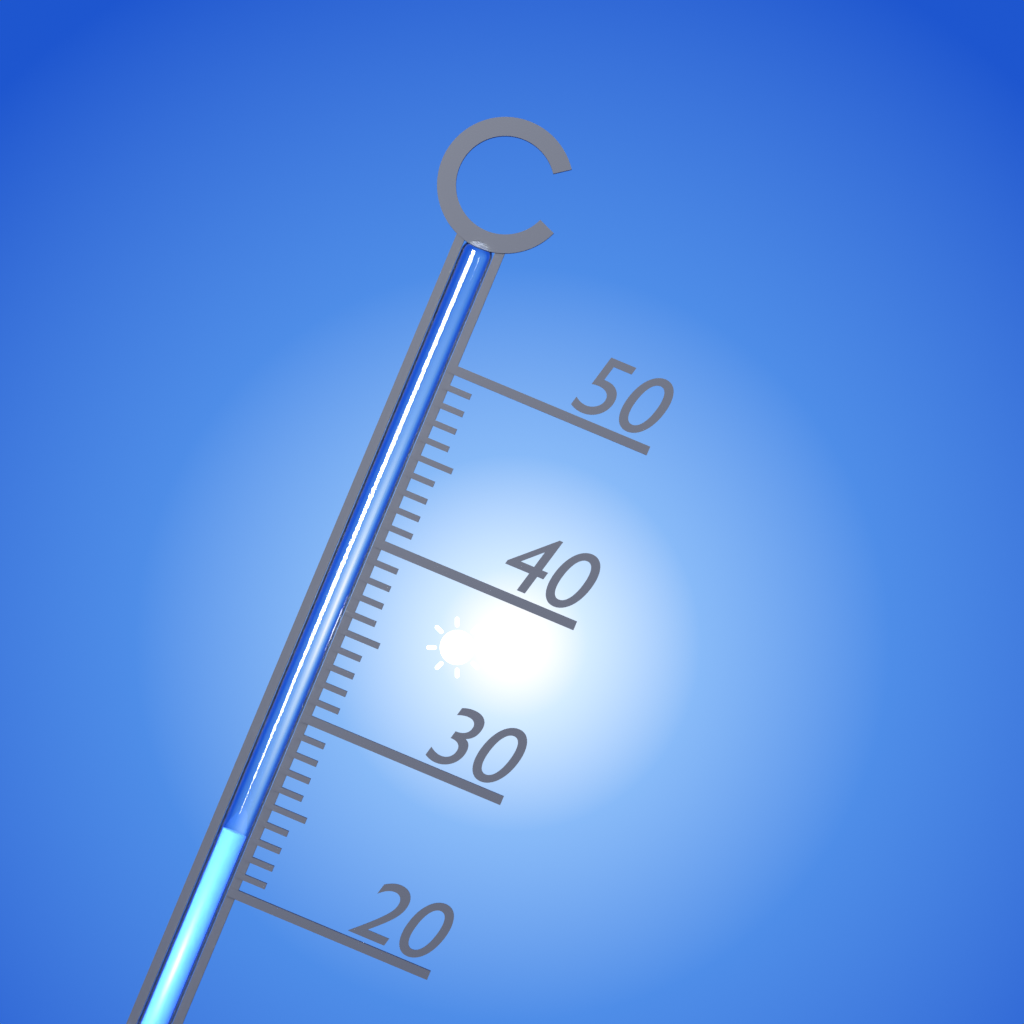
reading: 23 °C
